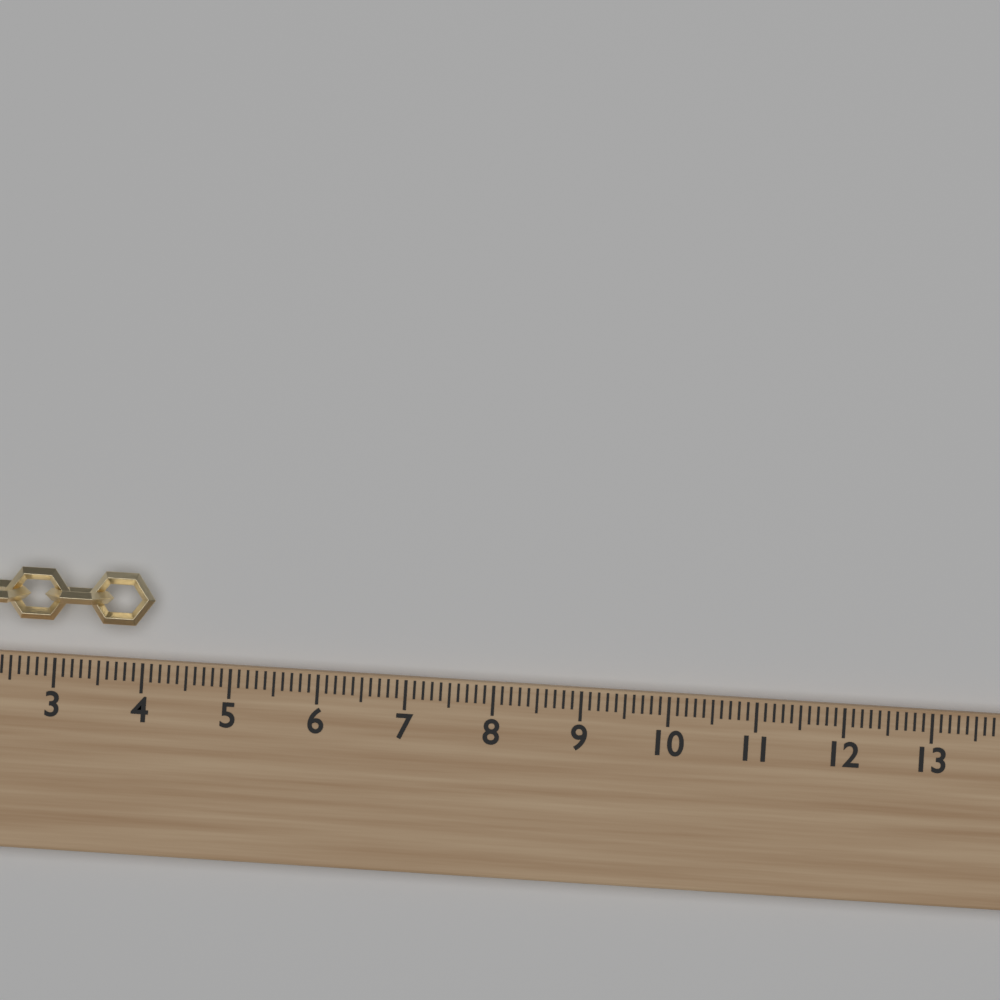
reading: 4.1 (no unit)
